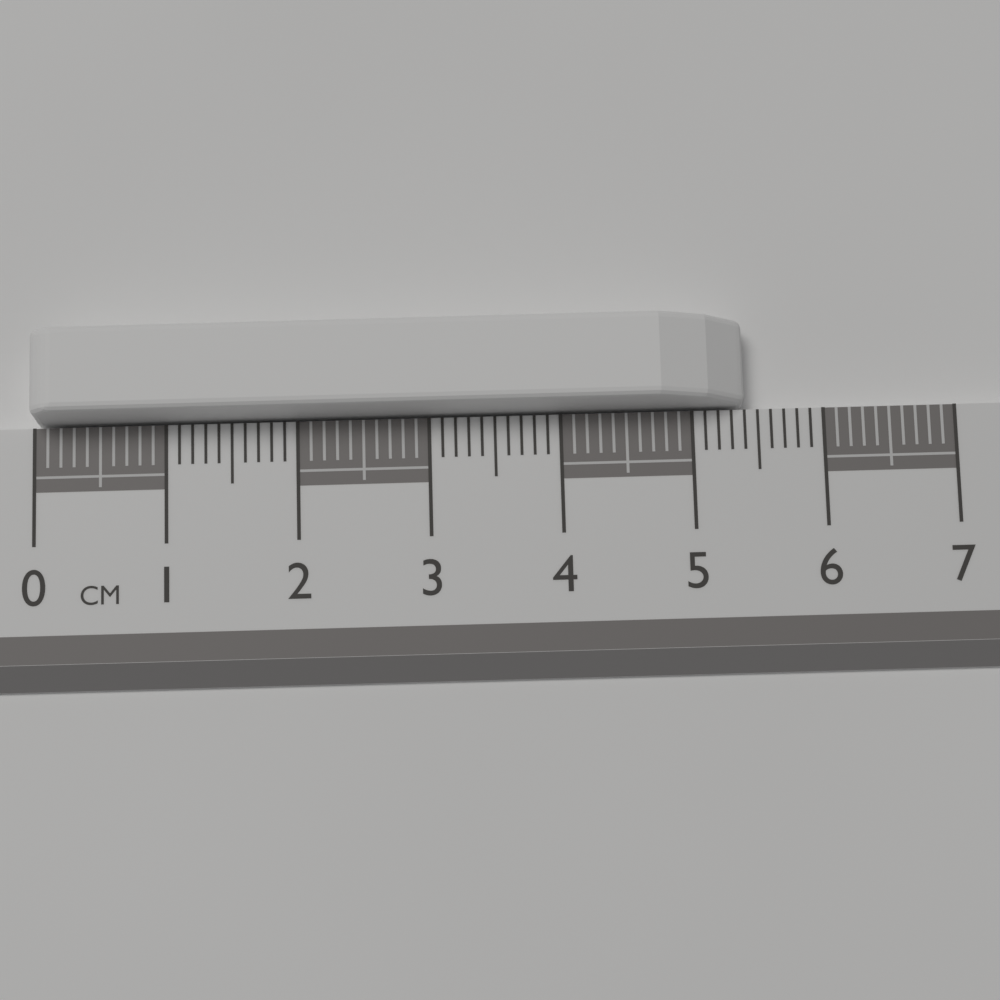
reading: 5.4 cm
